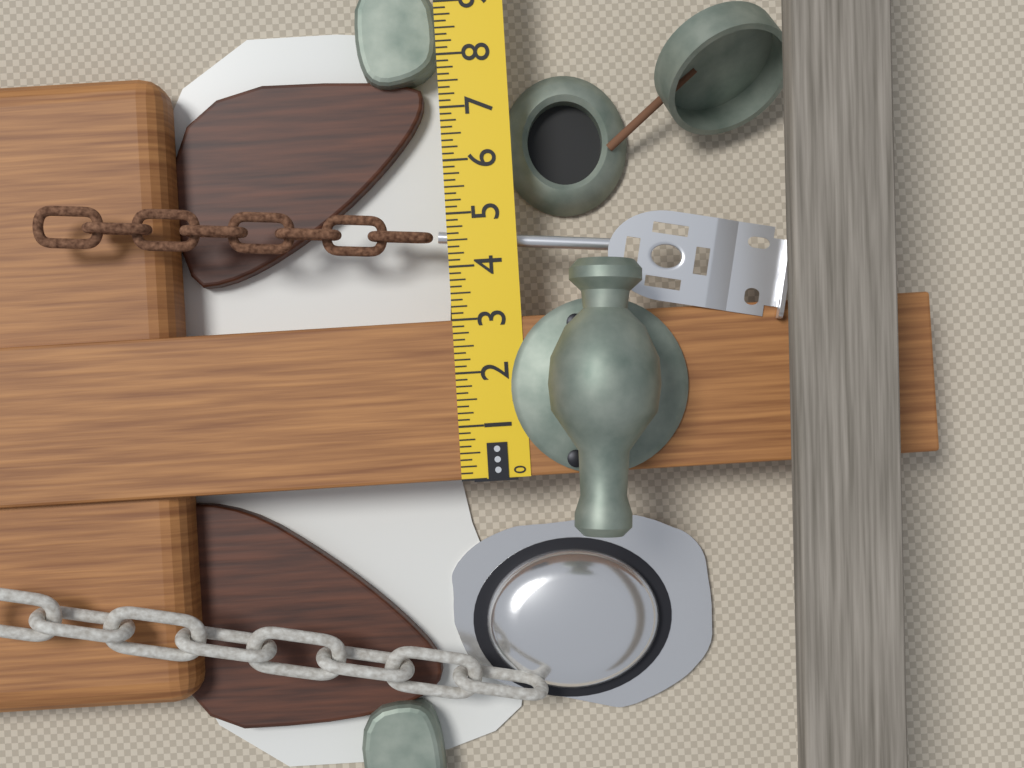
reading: 3.000 in
